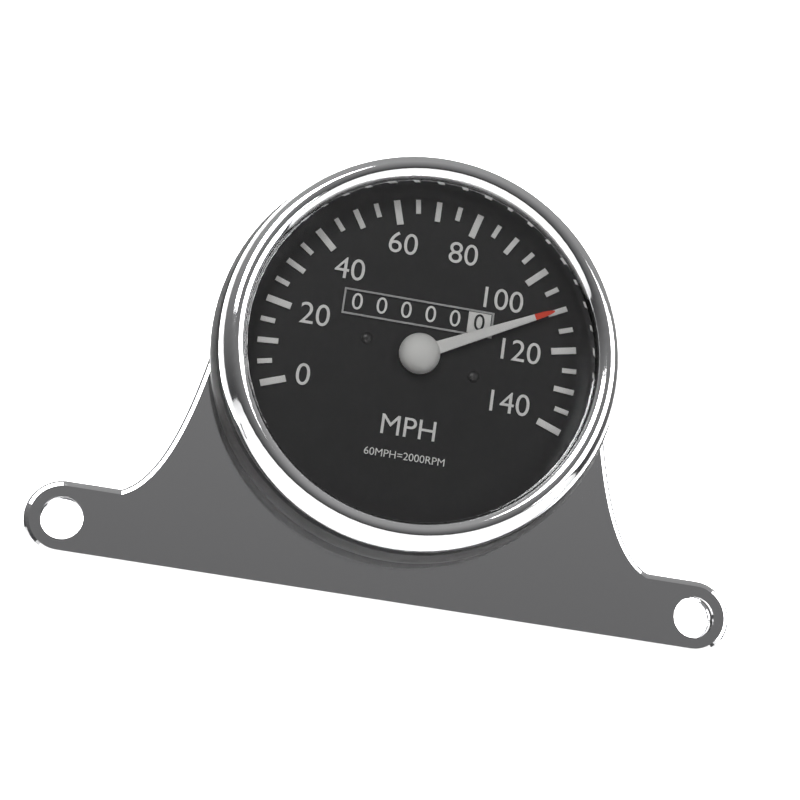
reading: 110 MPH
